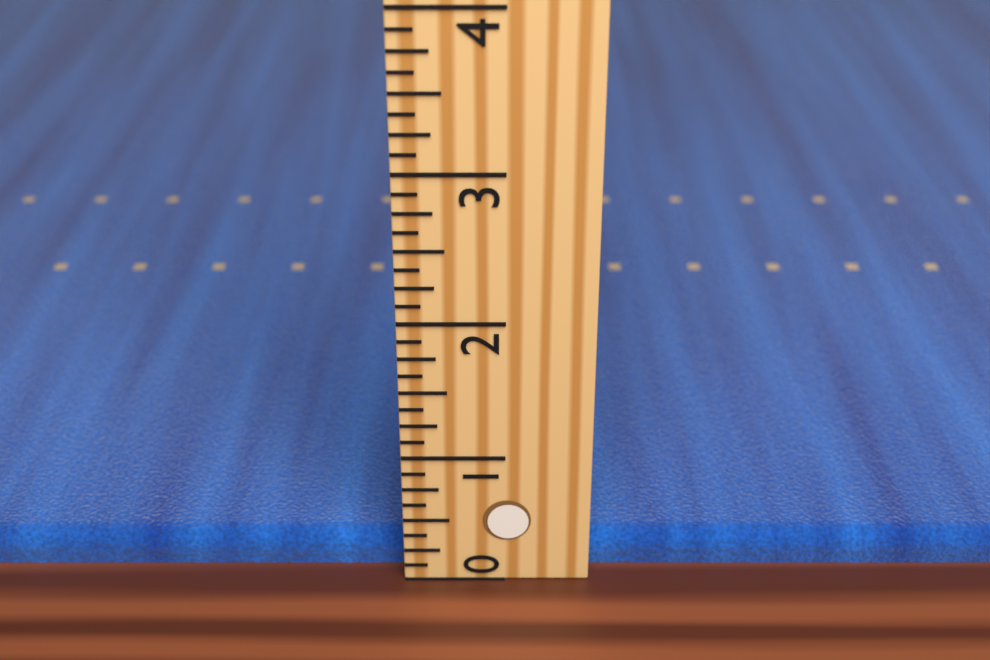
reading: 0.250 (no unit)
